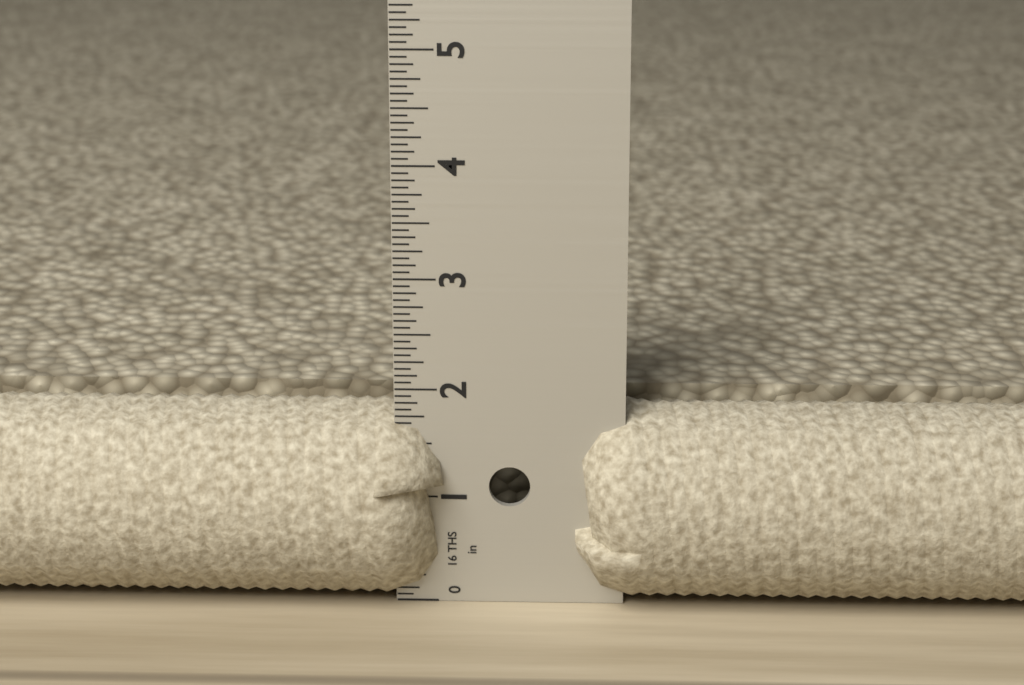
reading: 1.8125 in
